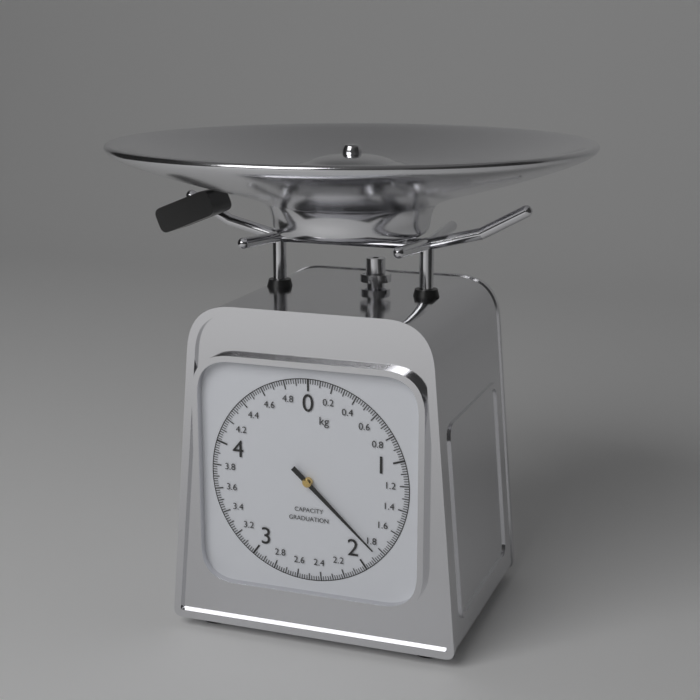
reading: 1.84 kg
